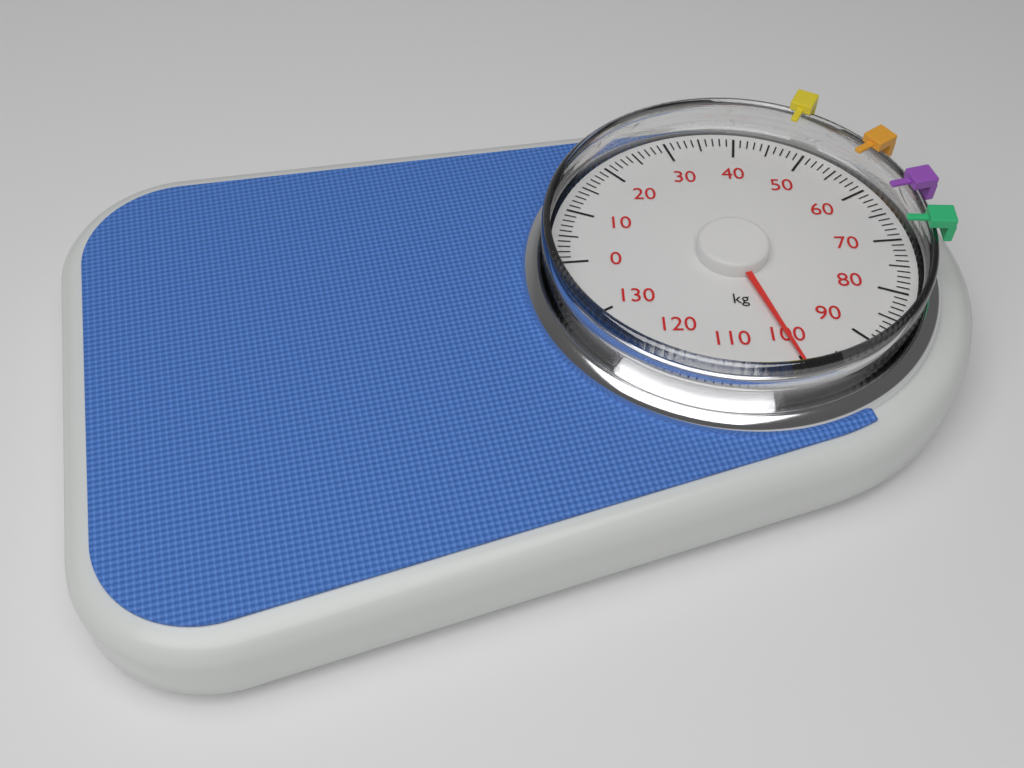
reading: 100 kg
